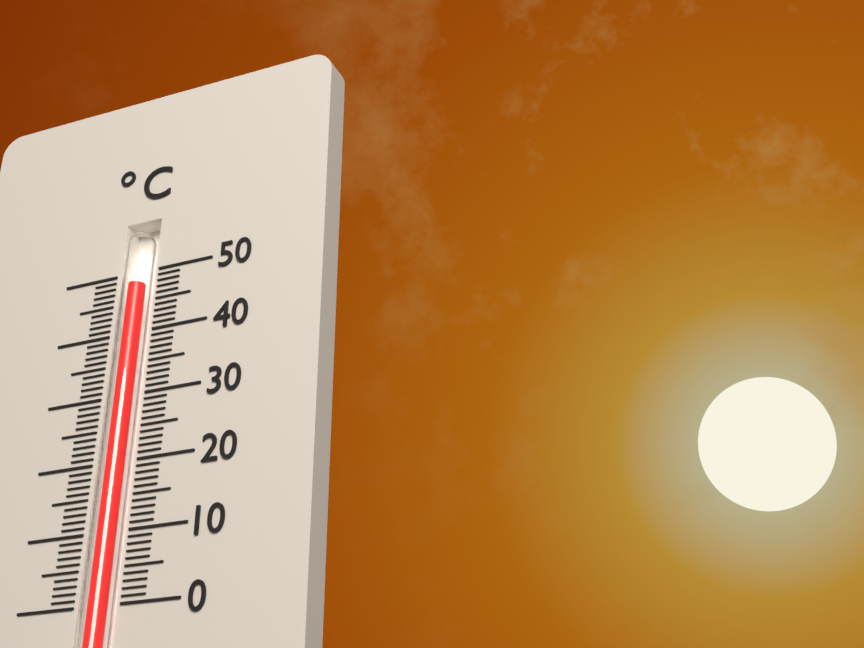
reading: 48 °C
